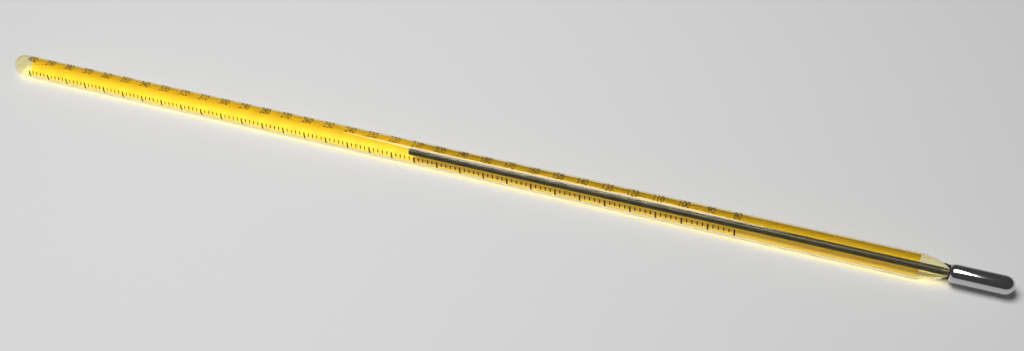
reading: 214 (no unit)
